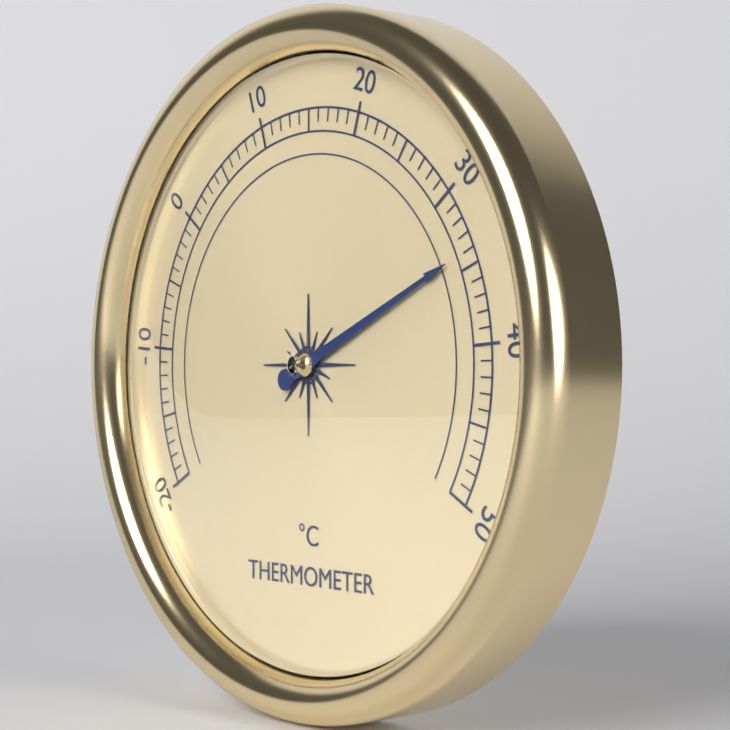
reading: 34 °C
